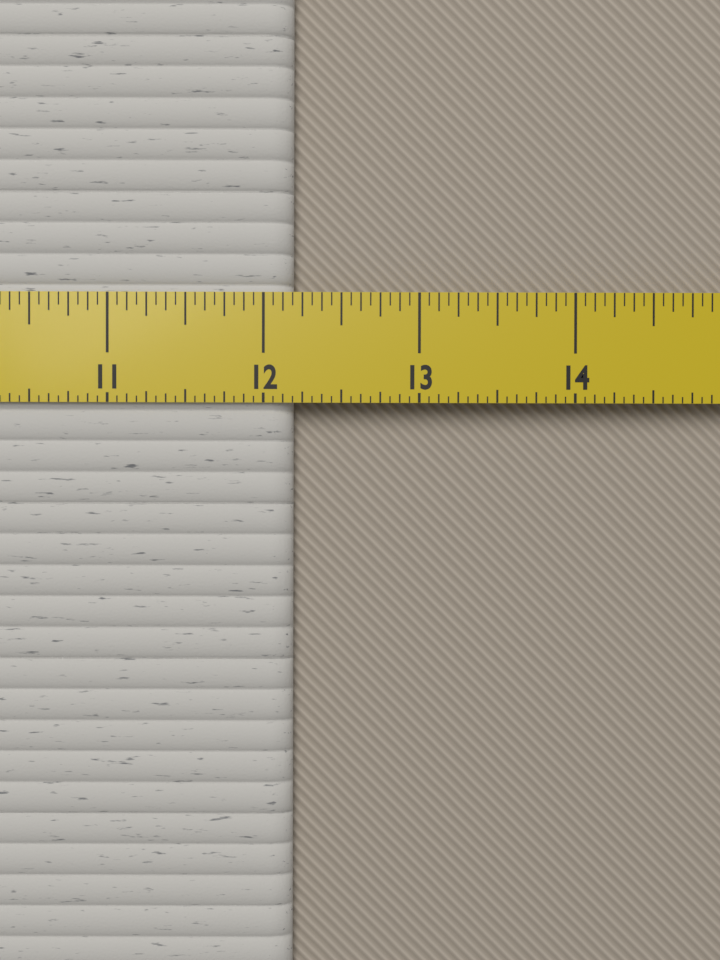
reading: 12.1875 in
